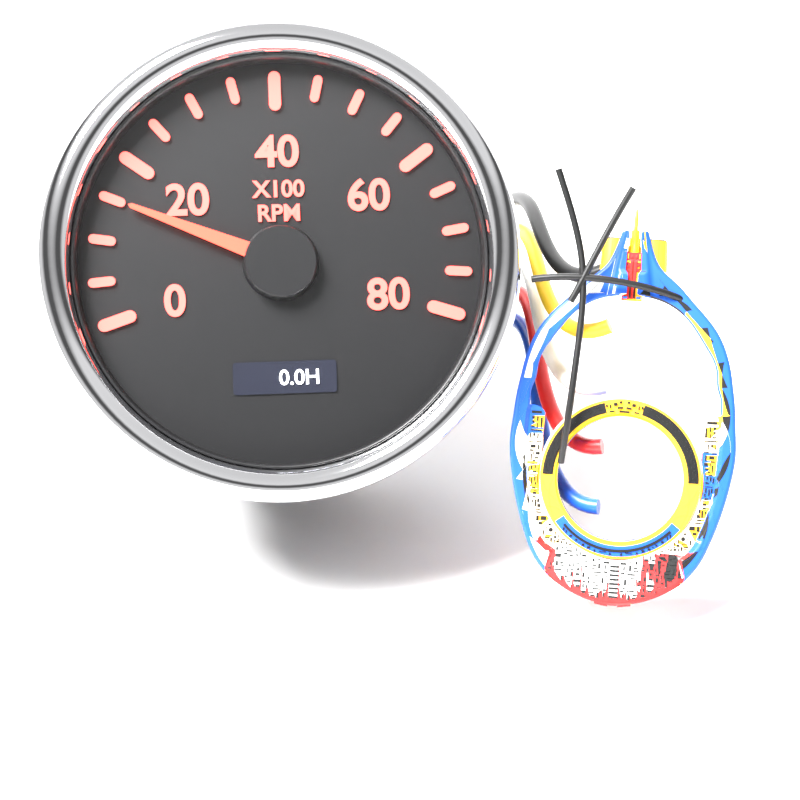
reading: 1500 RPM
